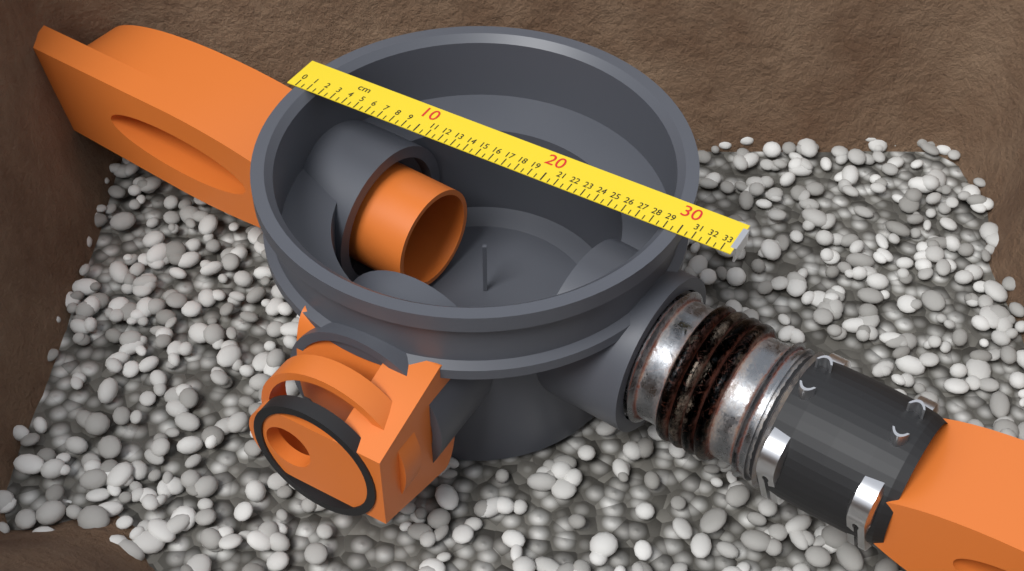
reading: 30.0 cm
